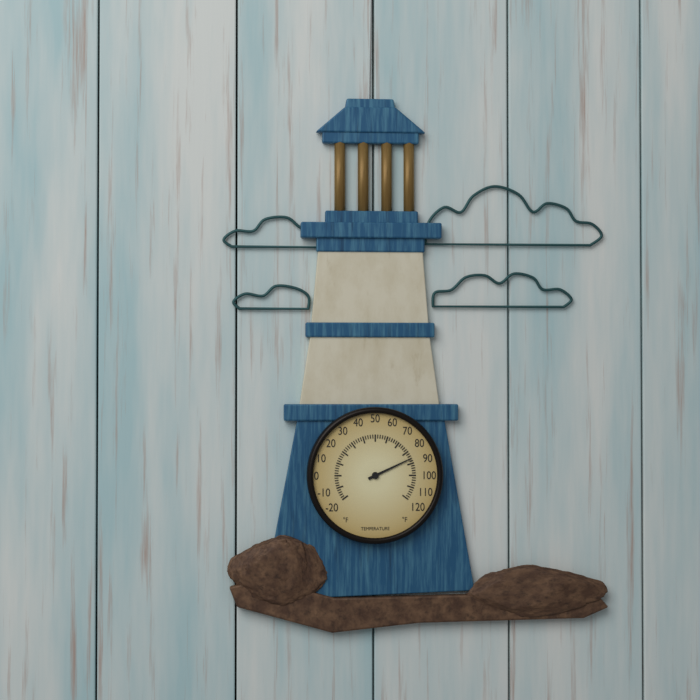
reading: 86 °F
